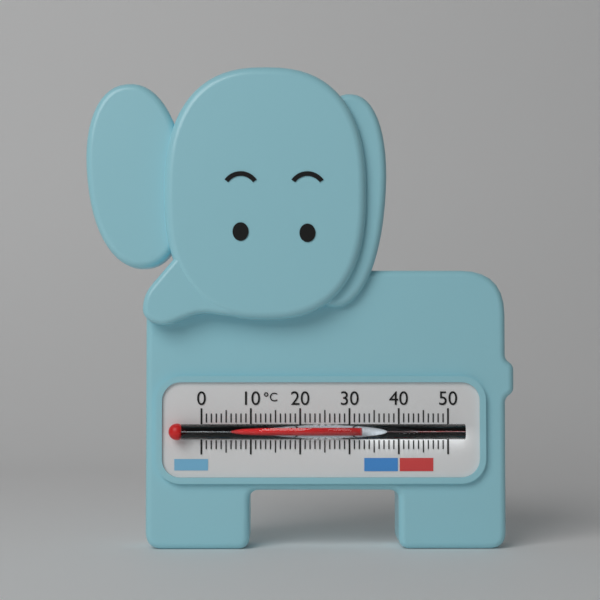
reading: 32 °C
